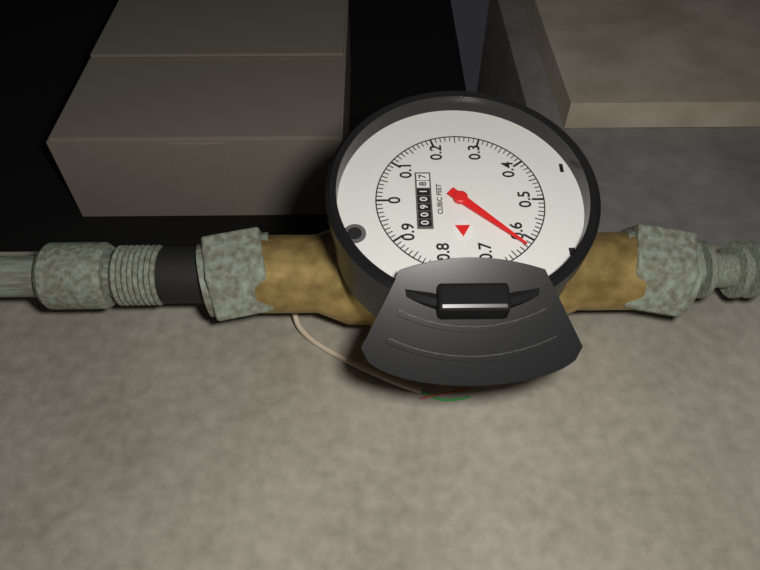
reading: 0.62 cubic feet
